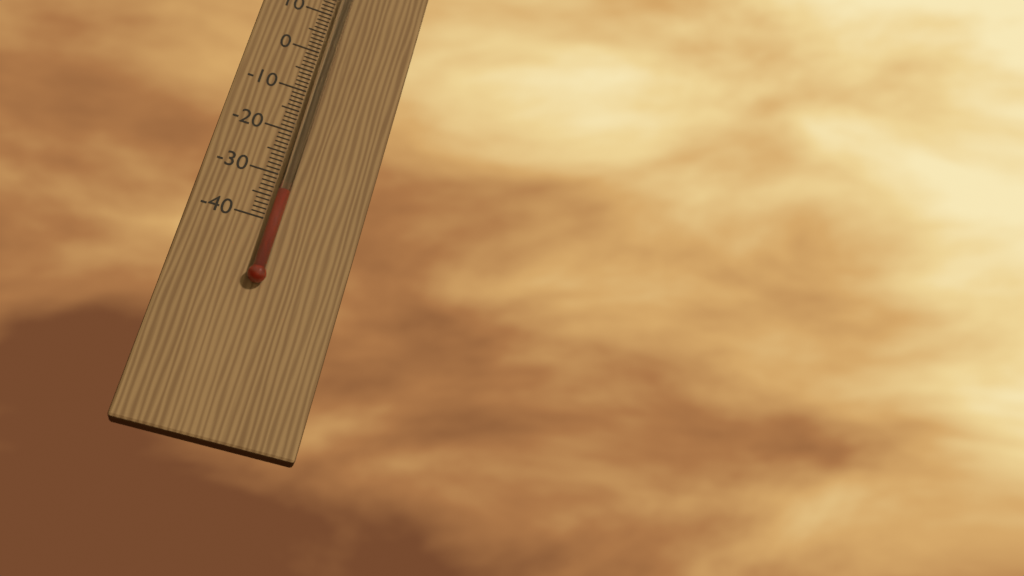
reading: -34 °C
